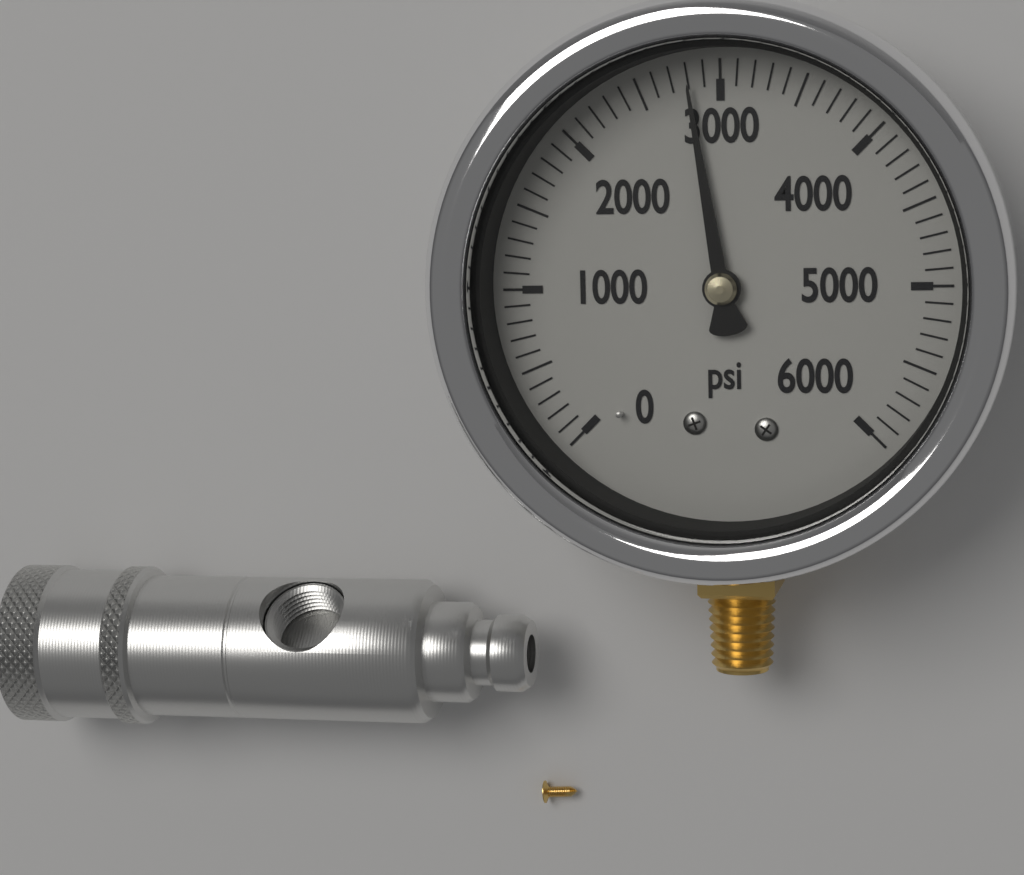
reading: 2800 psi
